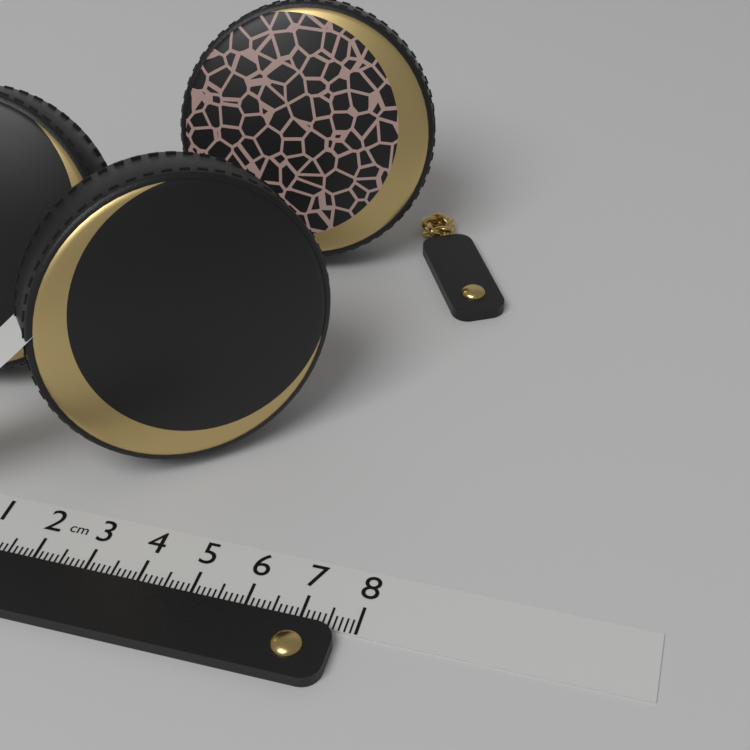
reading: 7.7 cm
